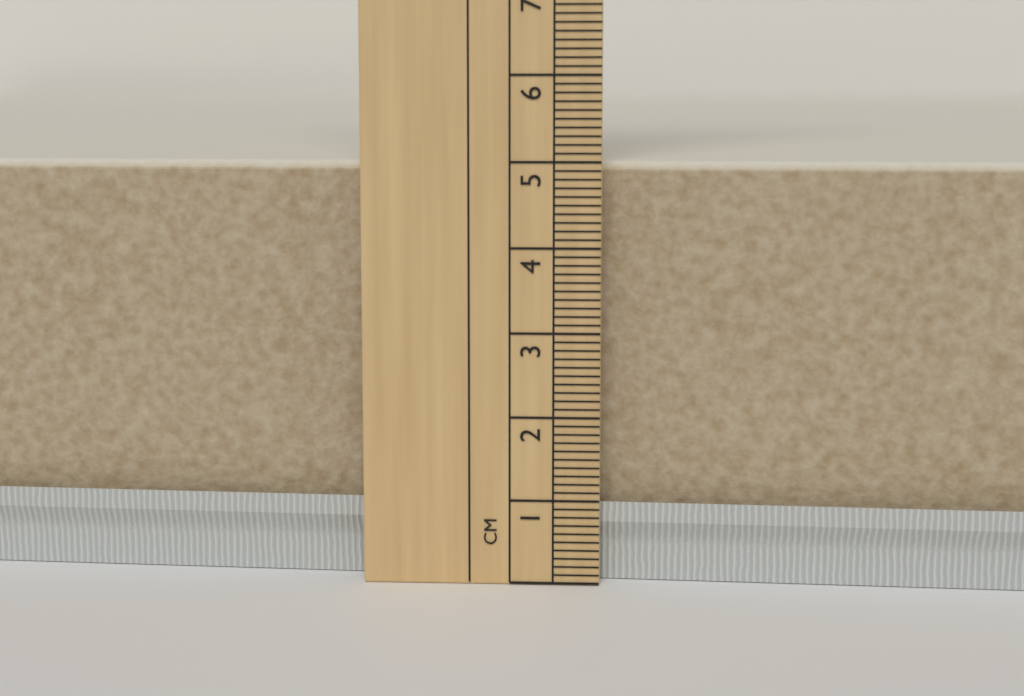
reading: 5.0 cm
